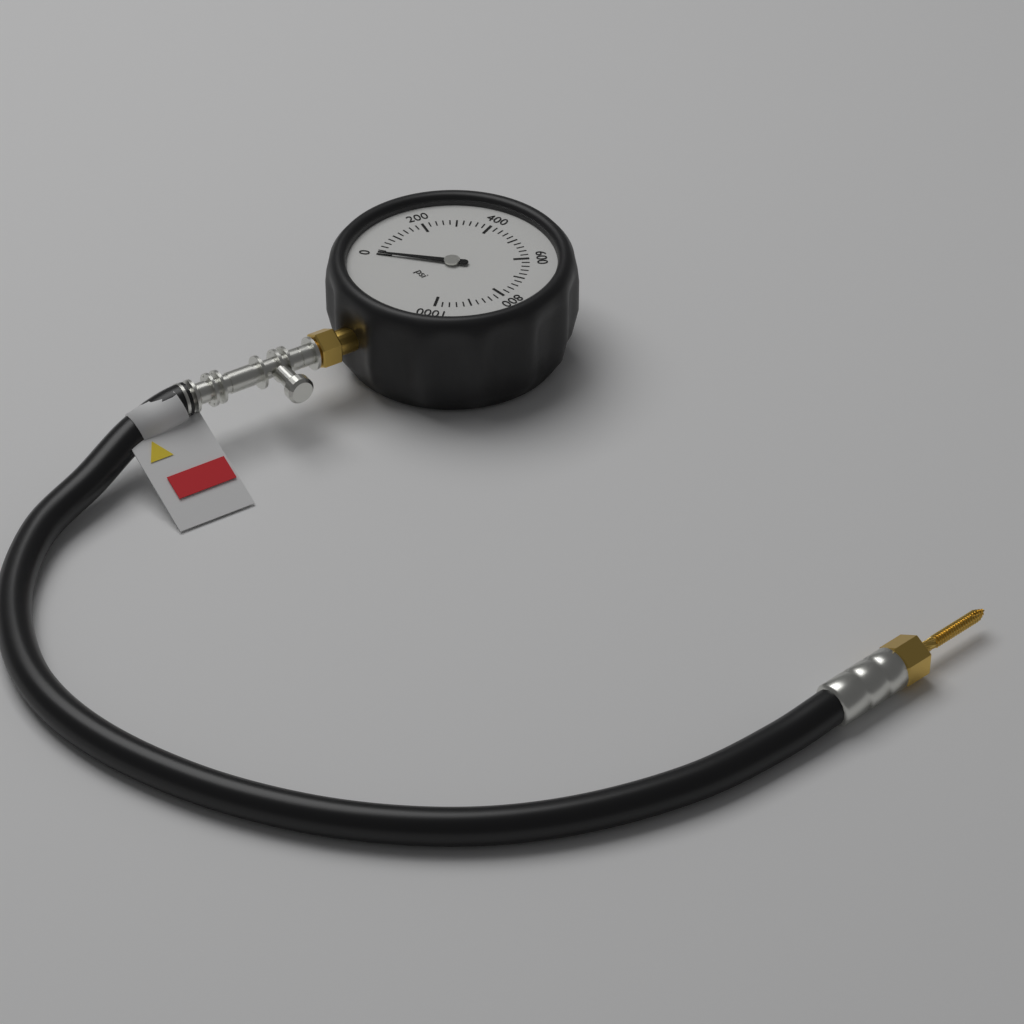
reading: 0 psi
